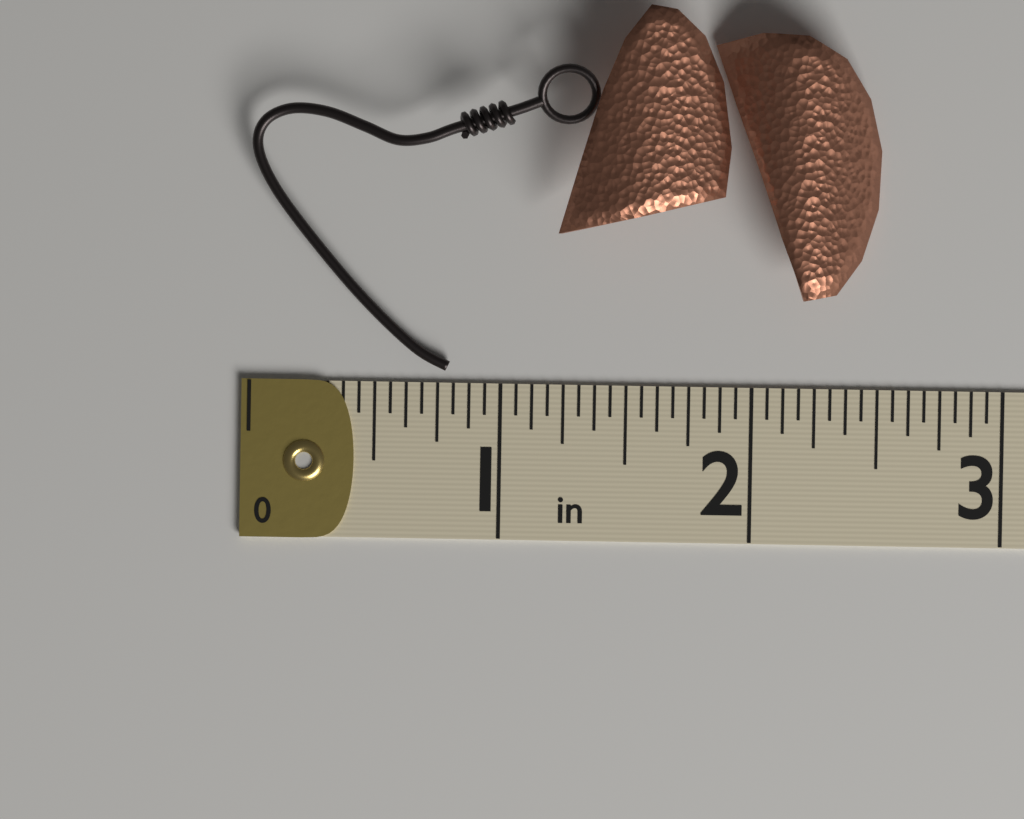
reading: 2.5000 in
